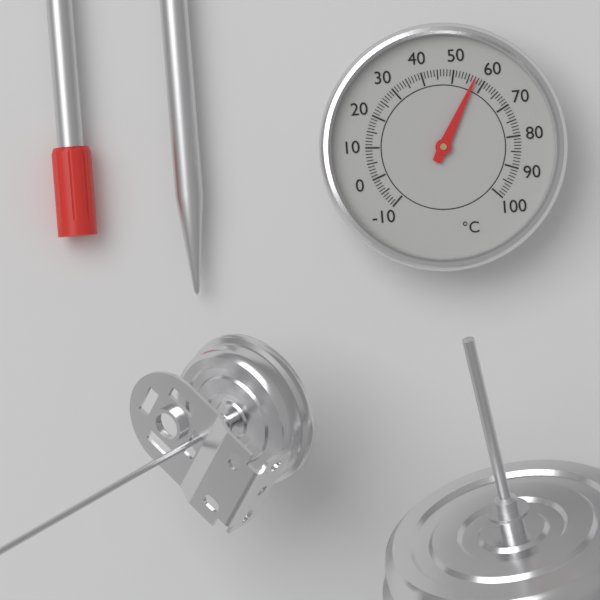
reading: 57 °C
